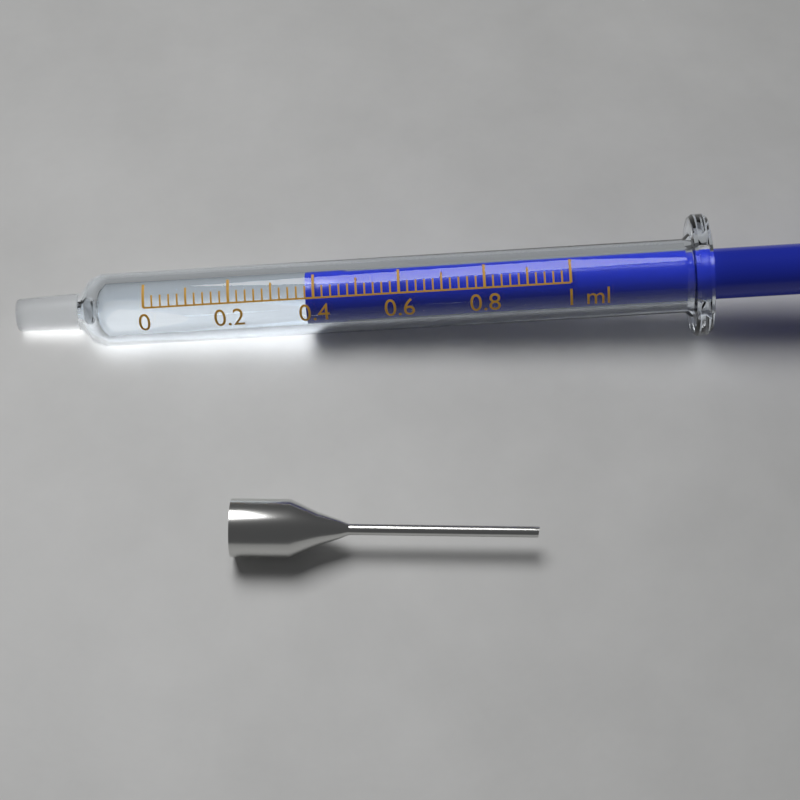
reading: 0.38 ml
